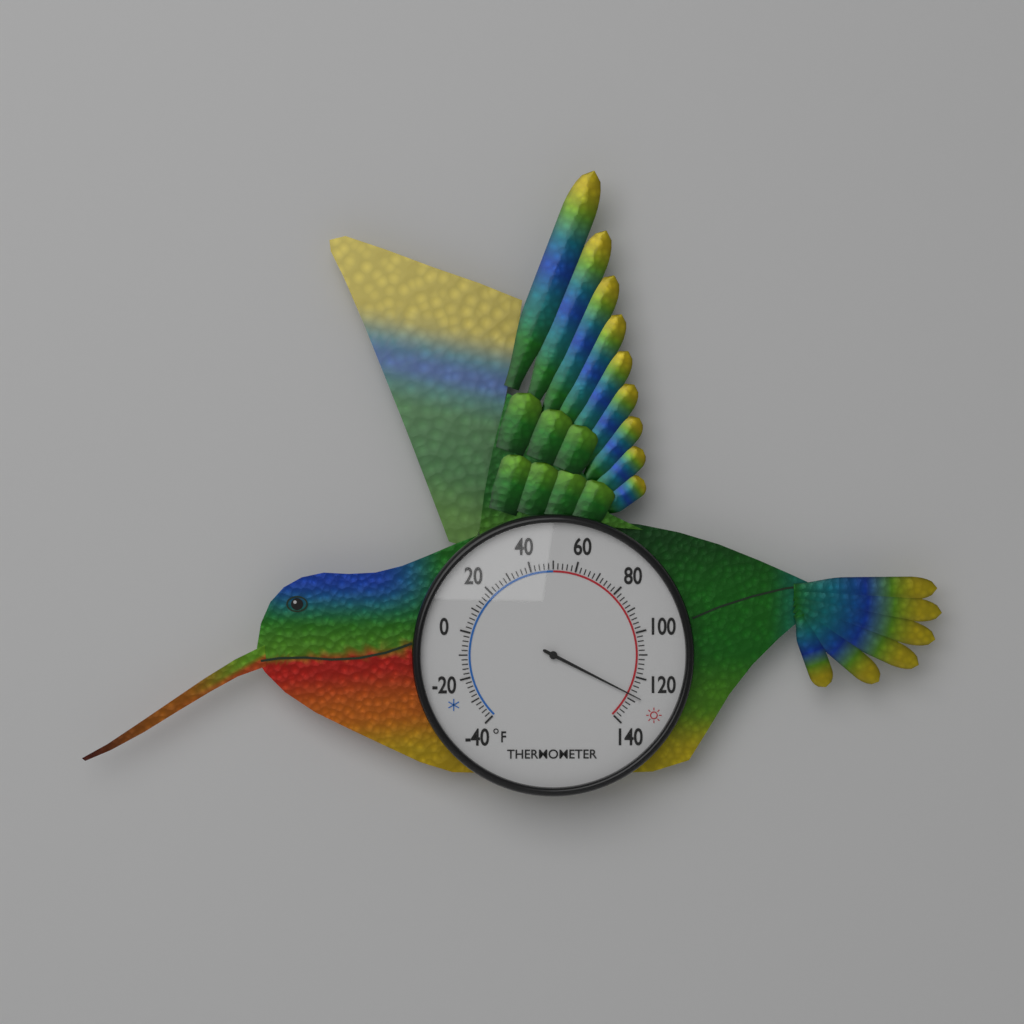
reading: 128 °F
